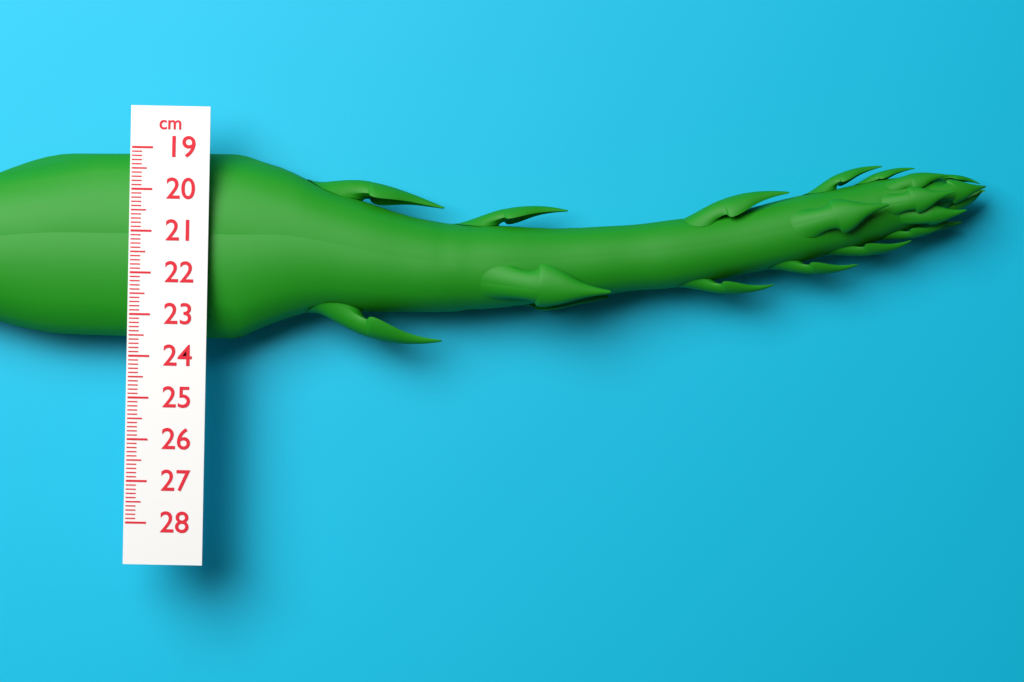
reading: 23.6 cm
